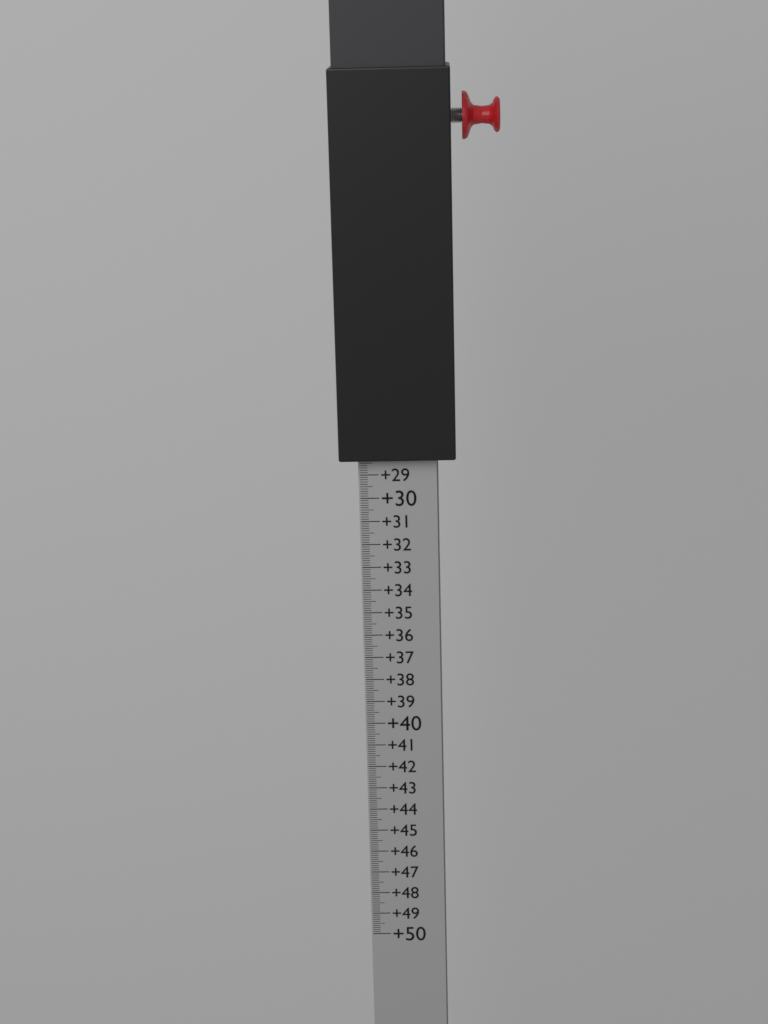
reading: 28.3 (no unit)
